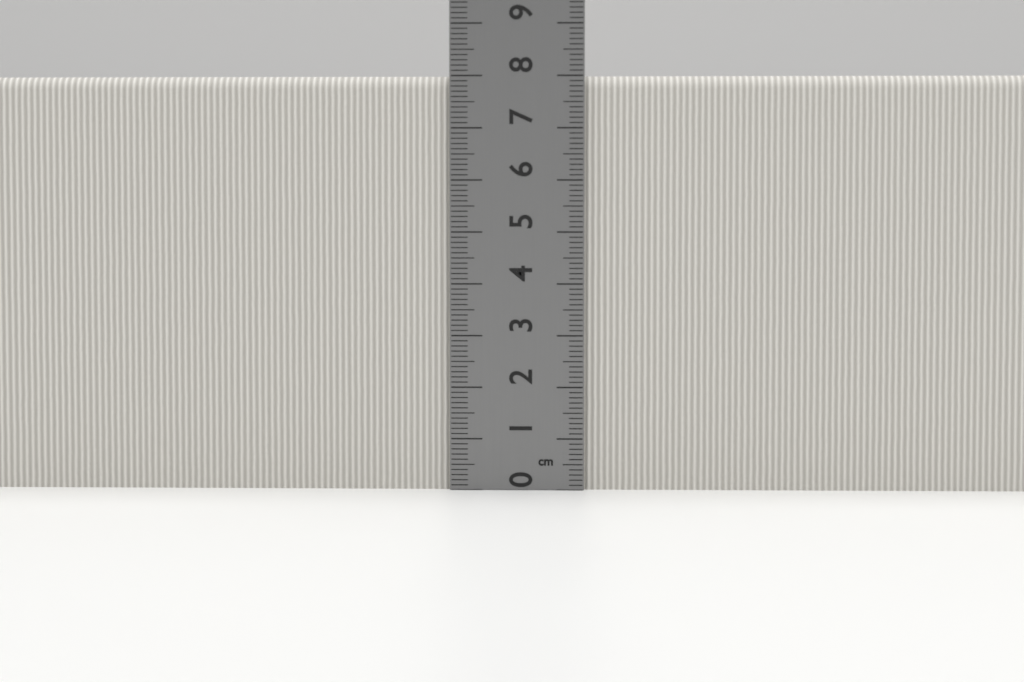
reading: 8.0 cm
